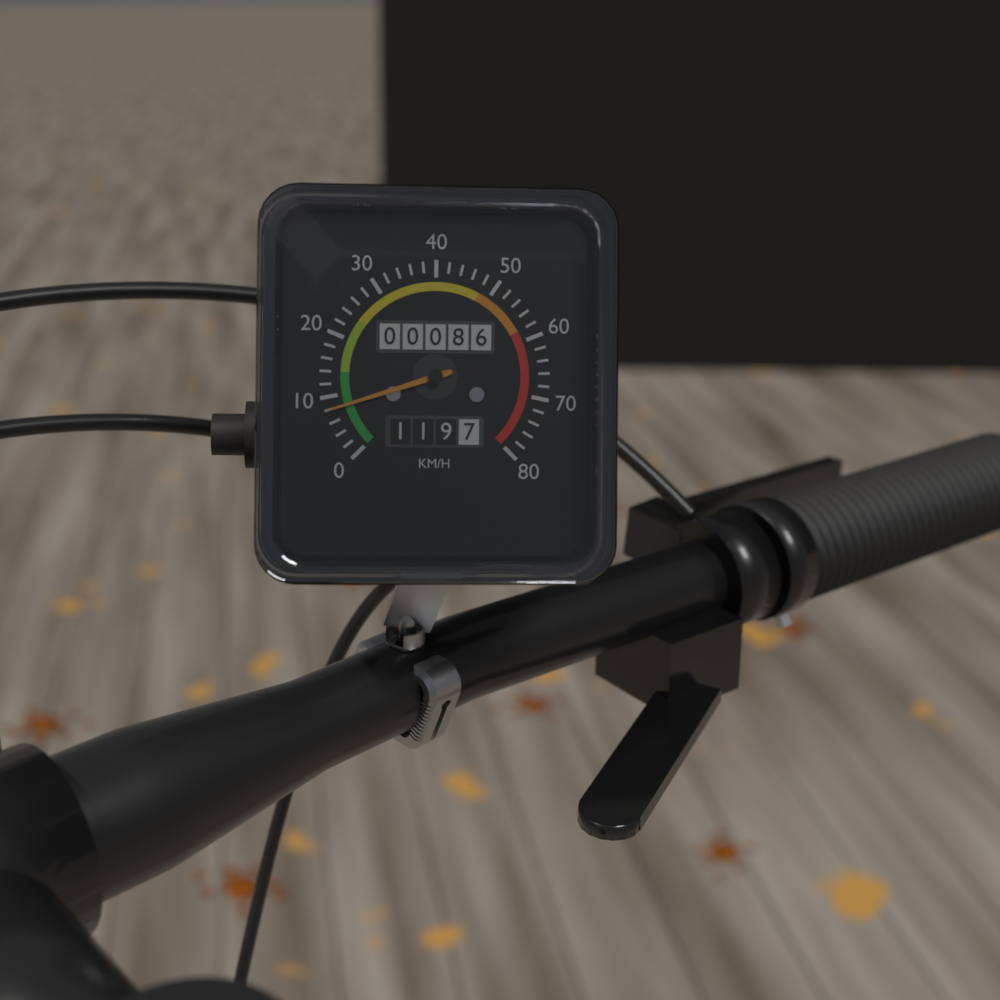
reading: 8 km/h
